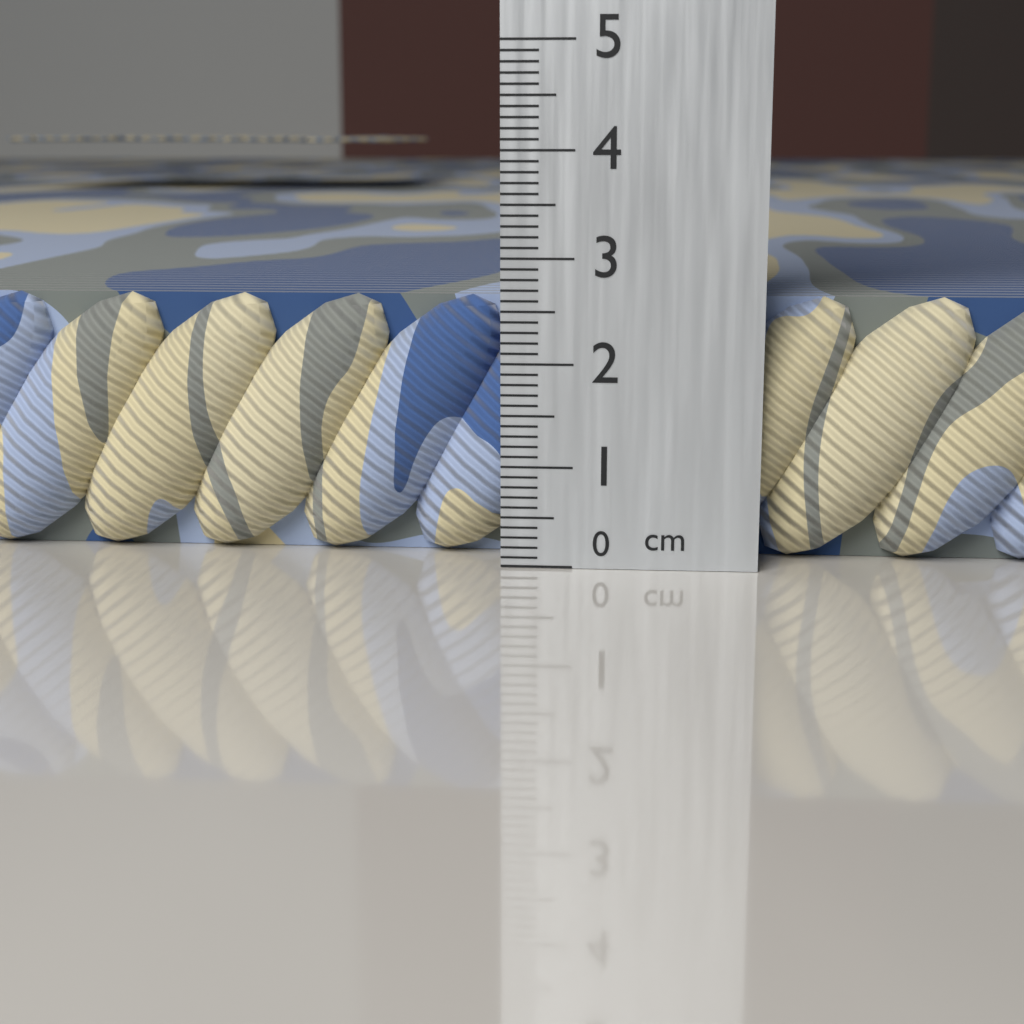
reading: 2.6 cm
